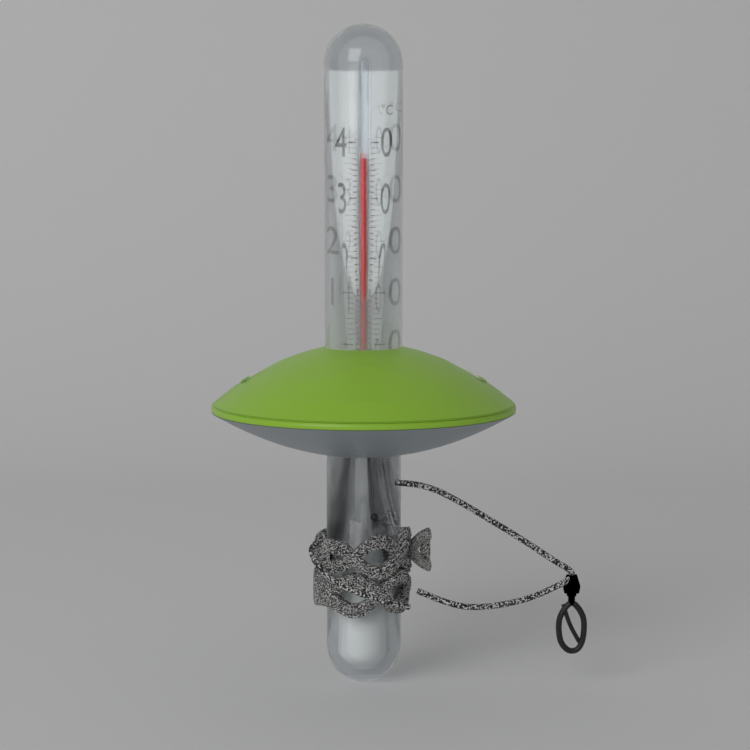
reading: 37 °C
